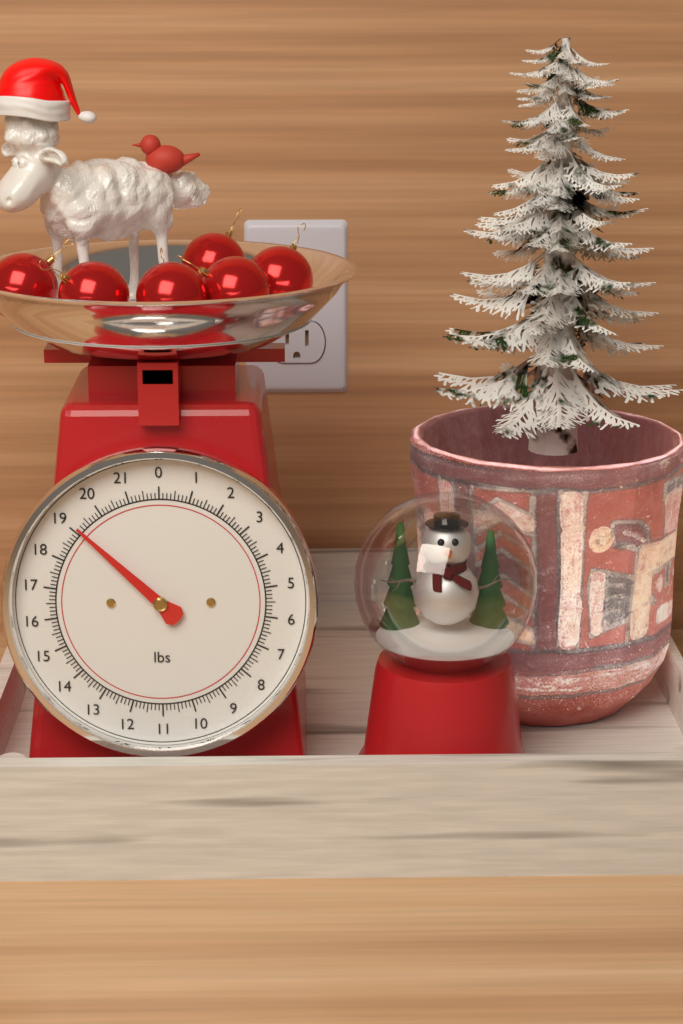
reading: 19.125 lbs
